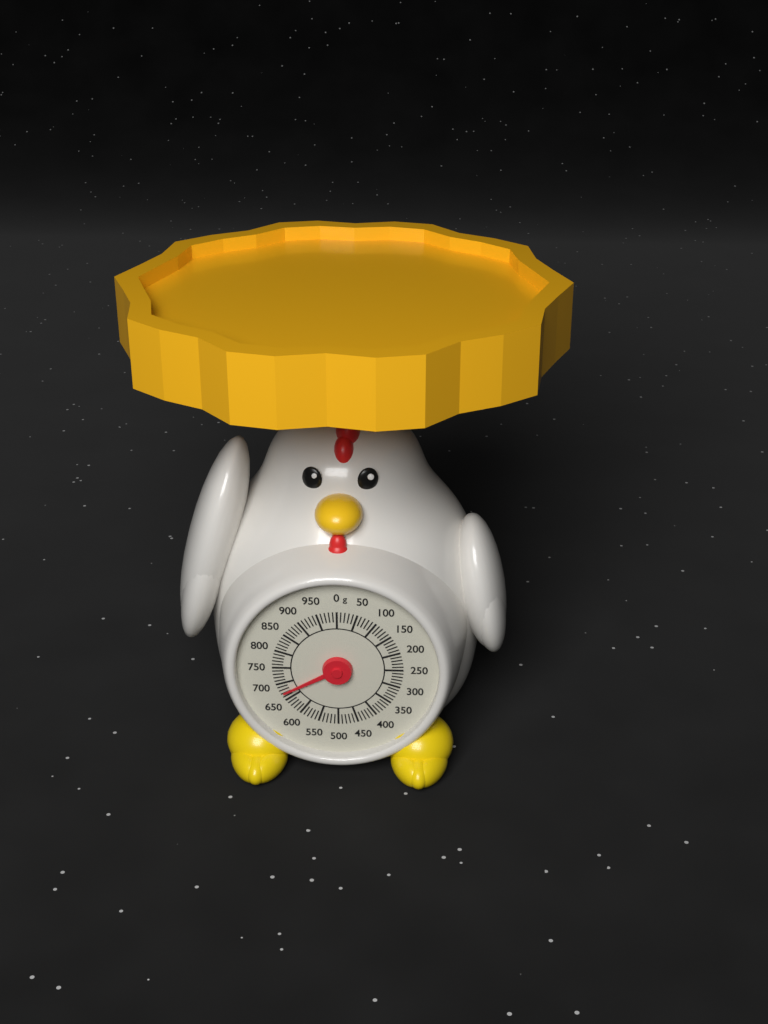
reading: 670 g
